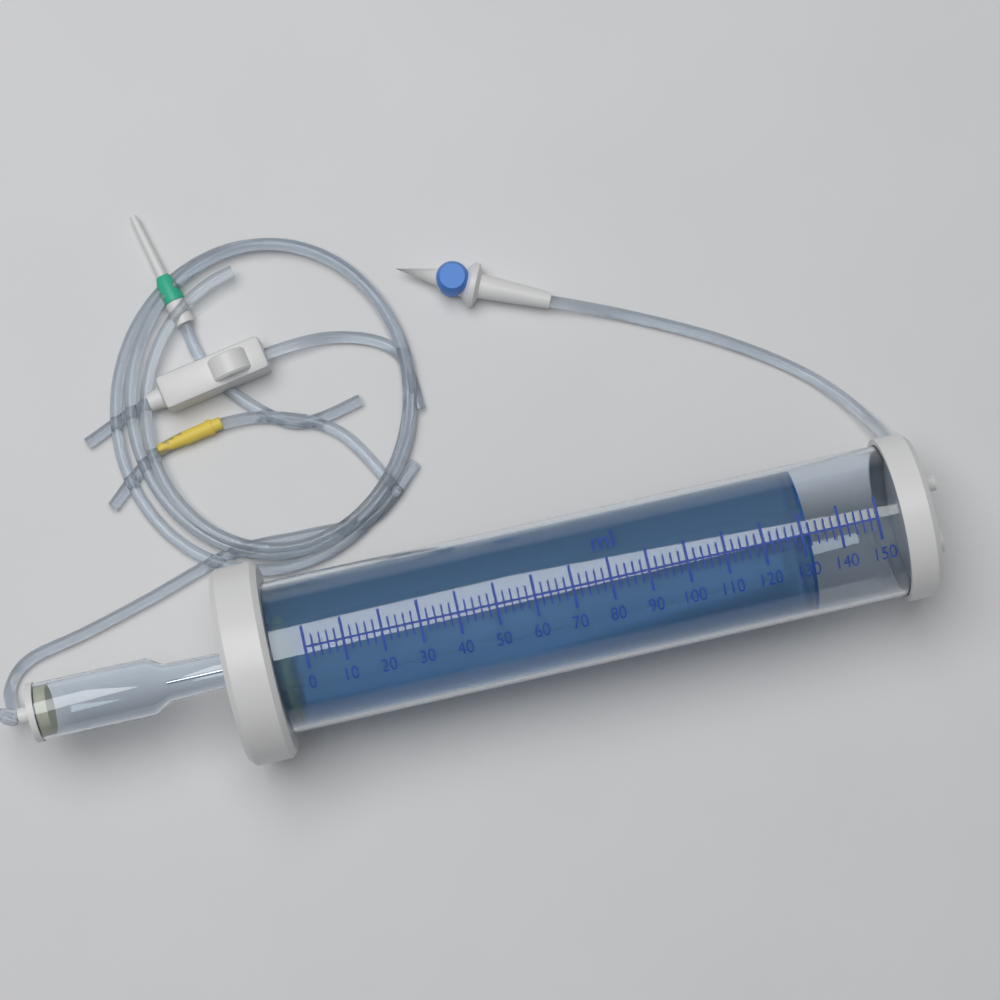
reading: 132 ml
